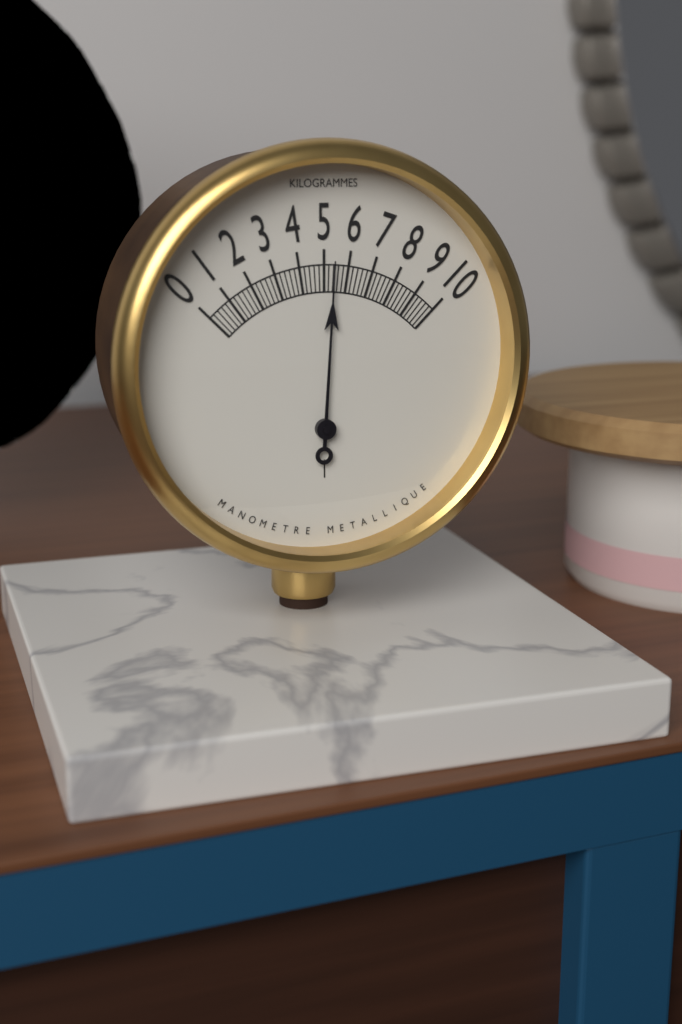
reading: 5.4 kg
